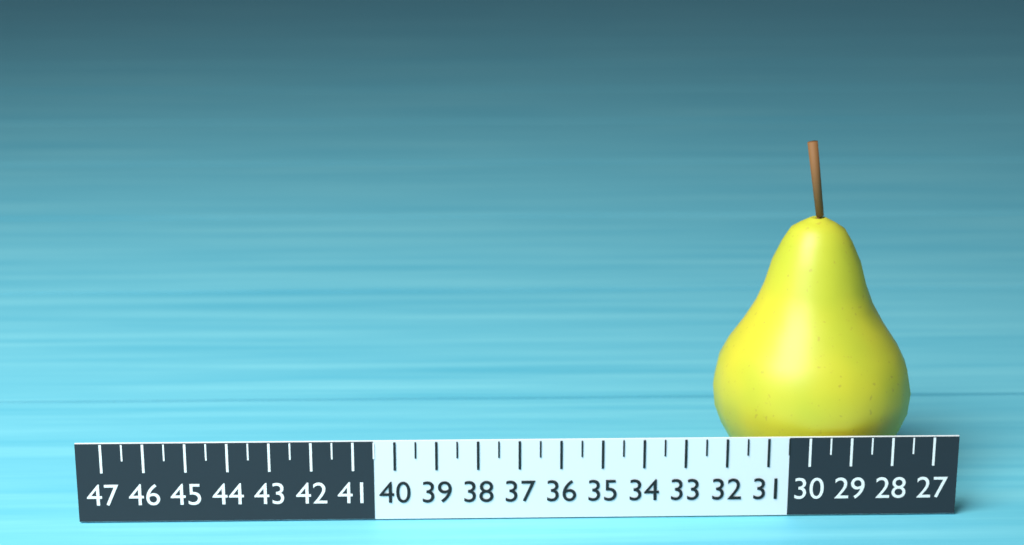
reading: 32.0 (no unit)
